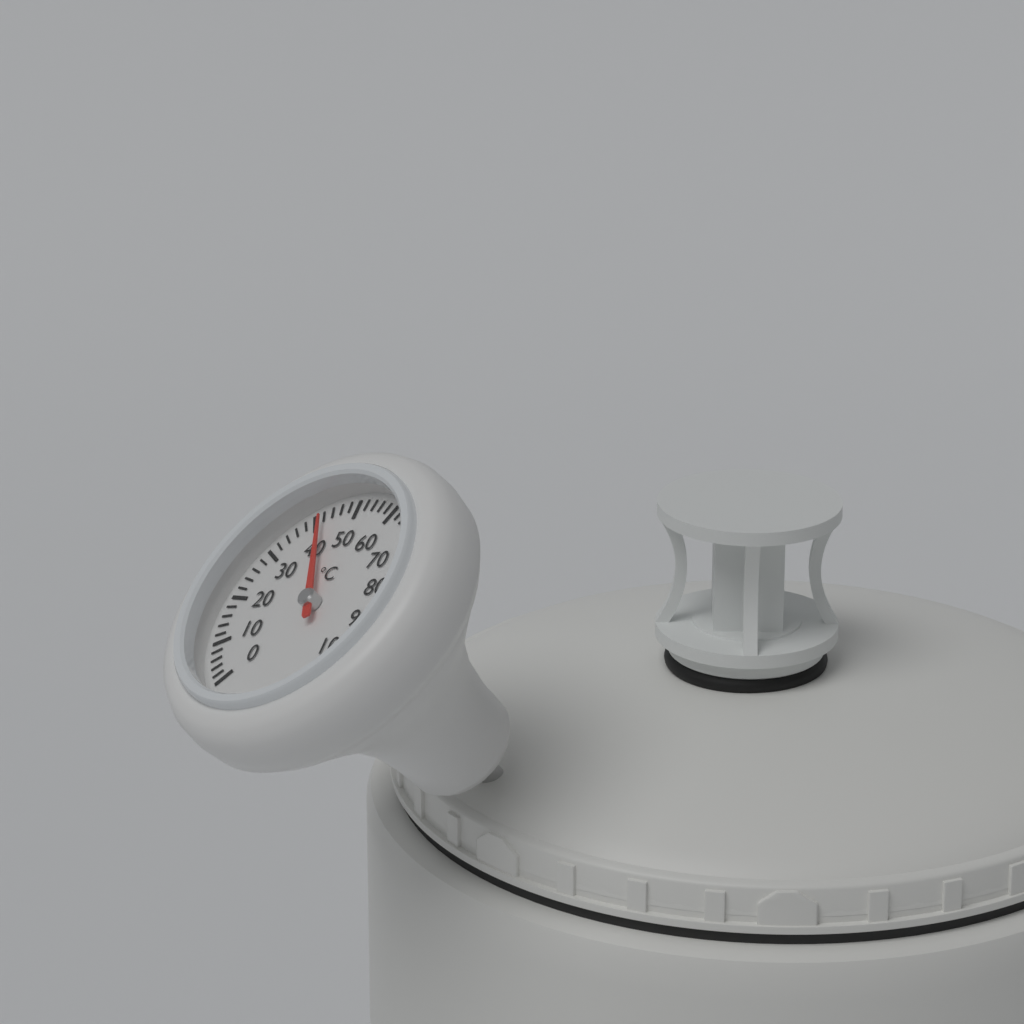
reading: 42 °C
